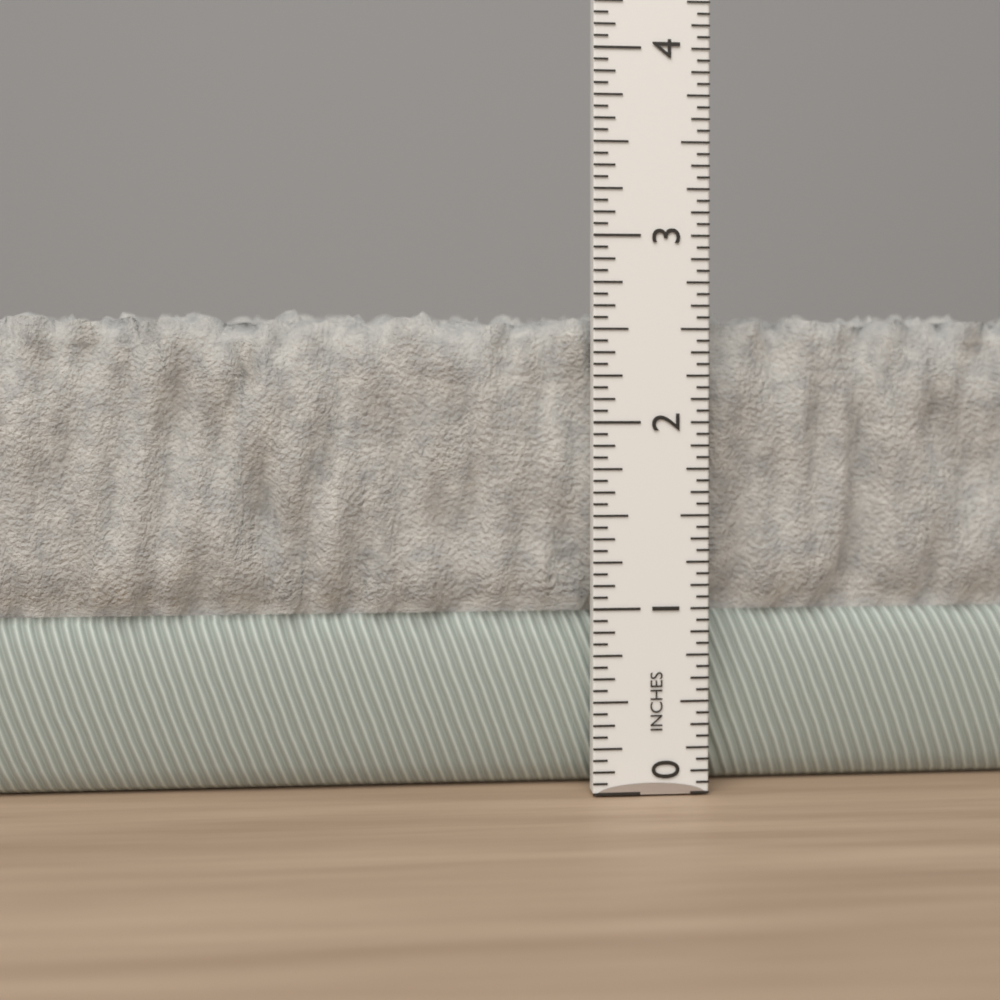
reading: 2.6250 in
